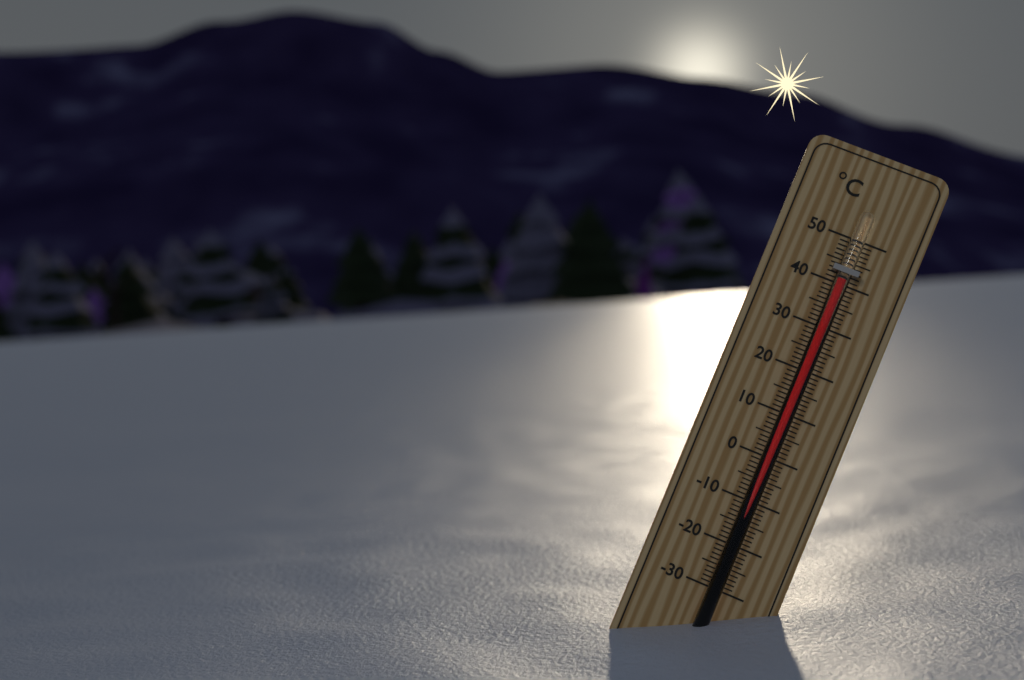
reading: 41 °C
